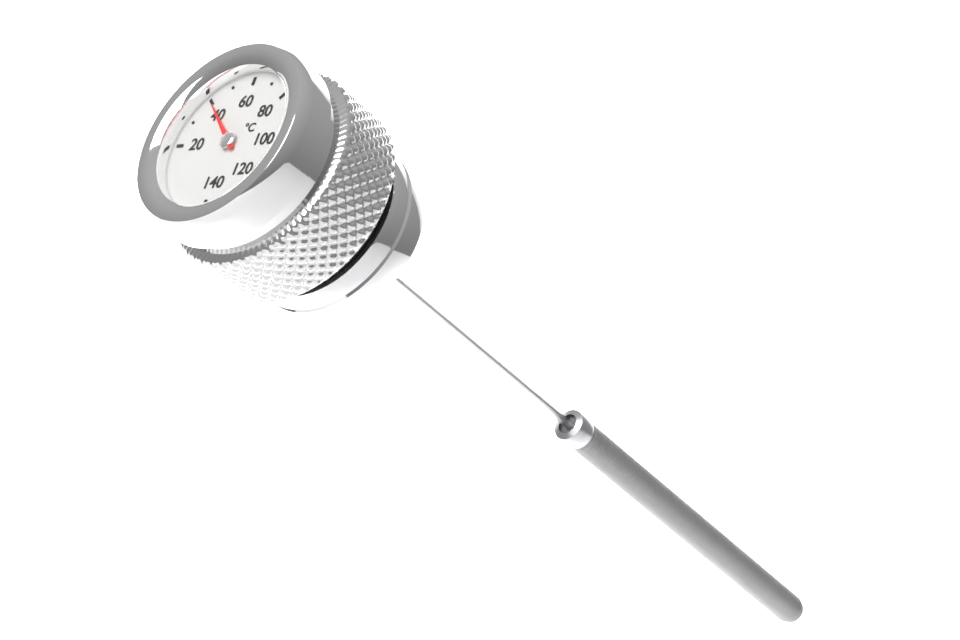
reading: 40 °C
